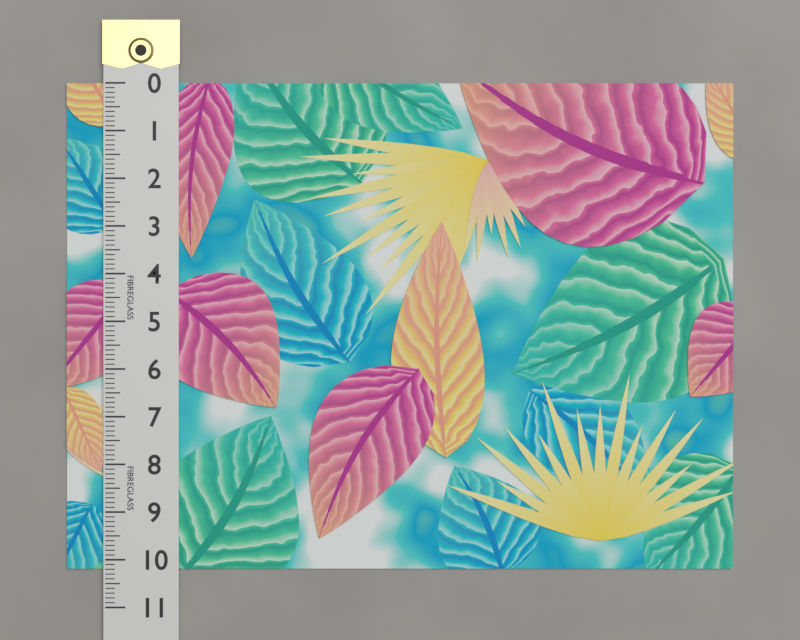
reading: 10.2 (no unit)
